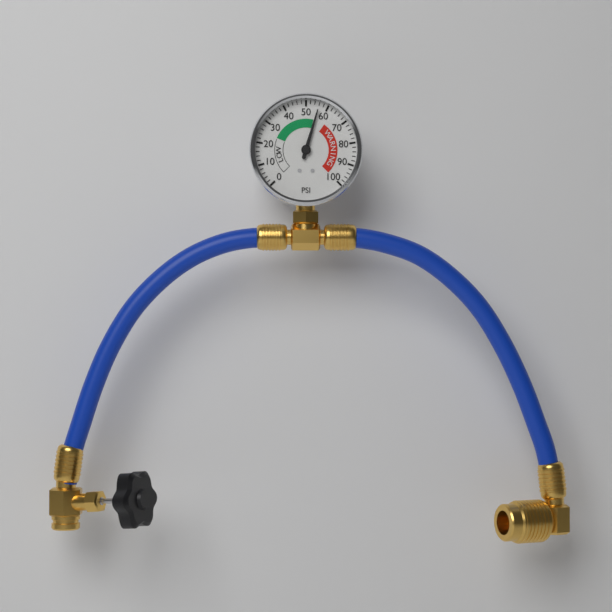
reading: 56 psi
